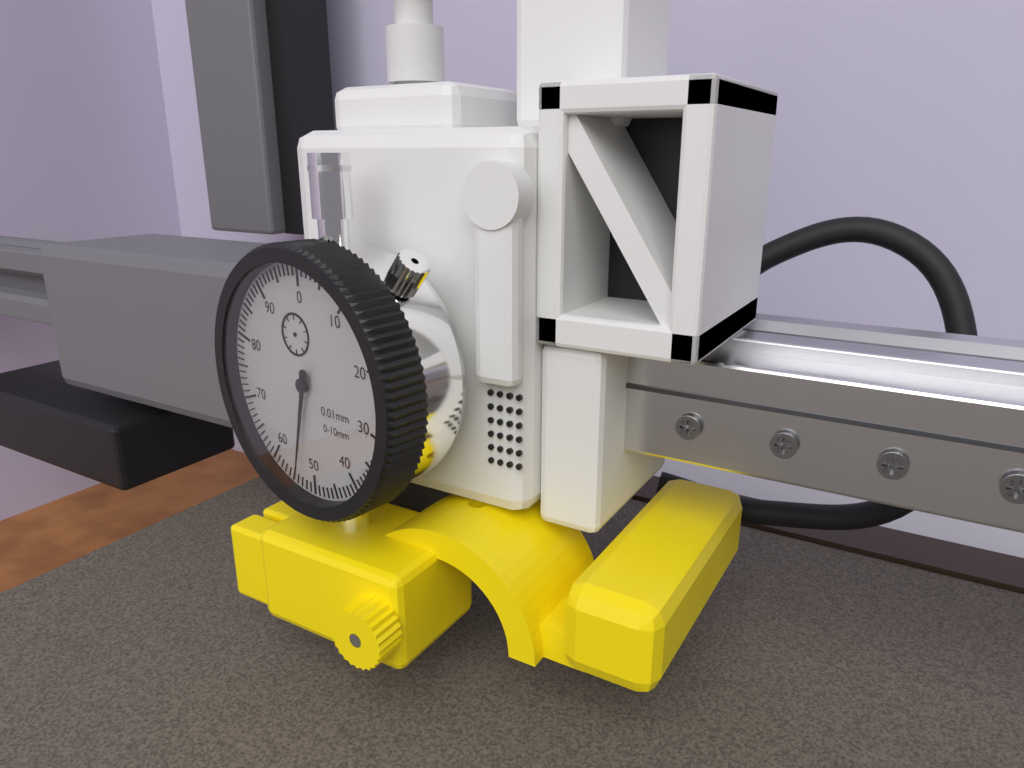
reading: 54 0.01mm
